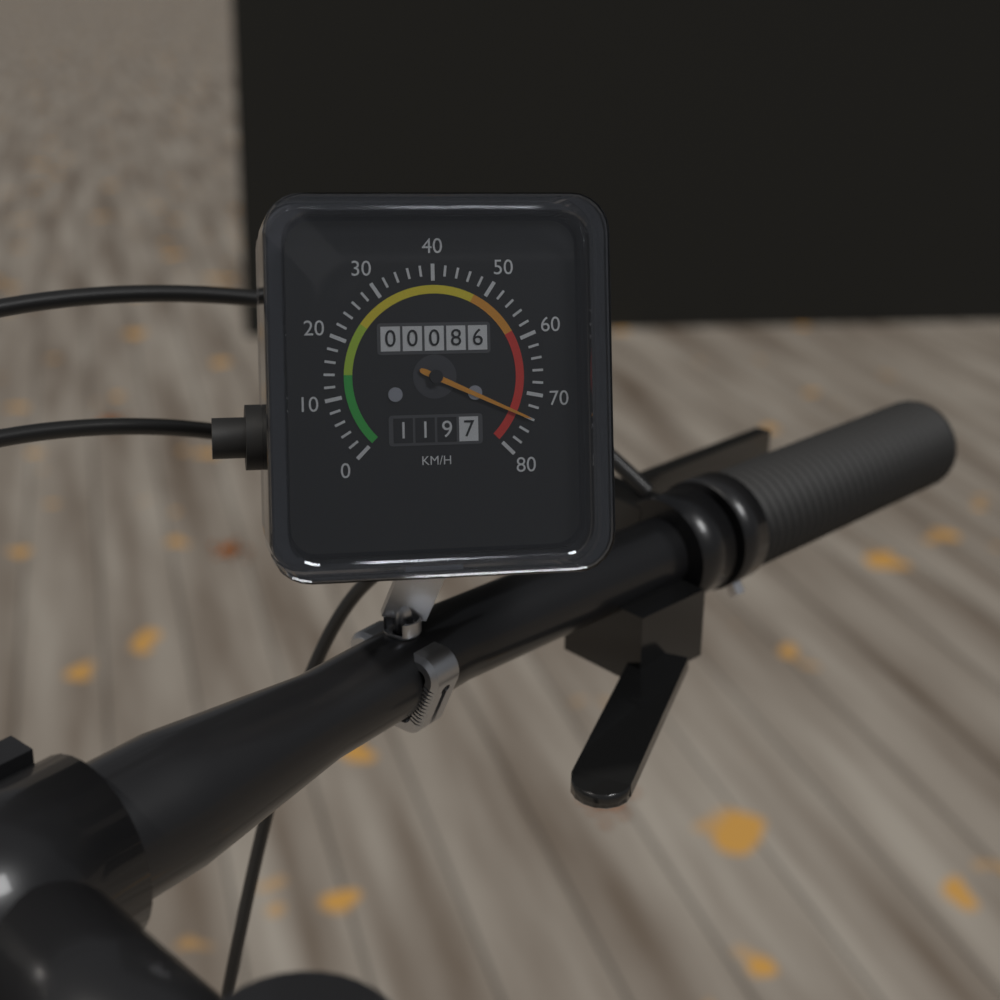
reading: 74 km/h
